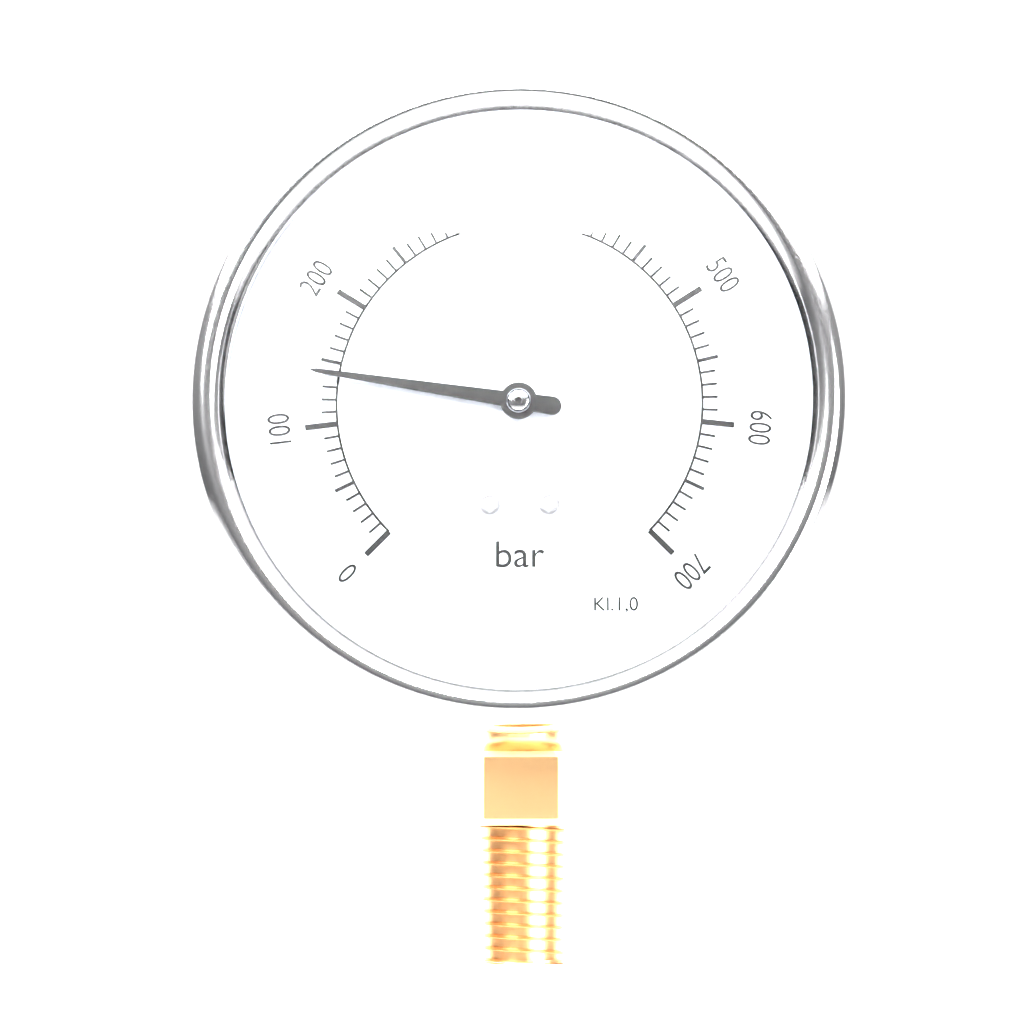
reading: 140 bar
